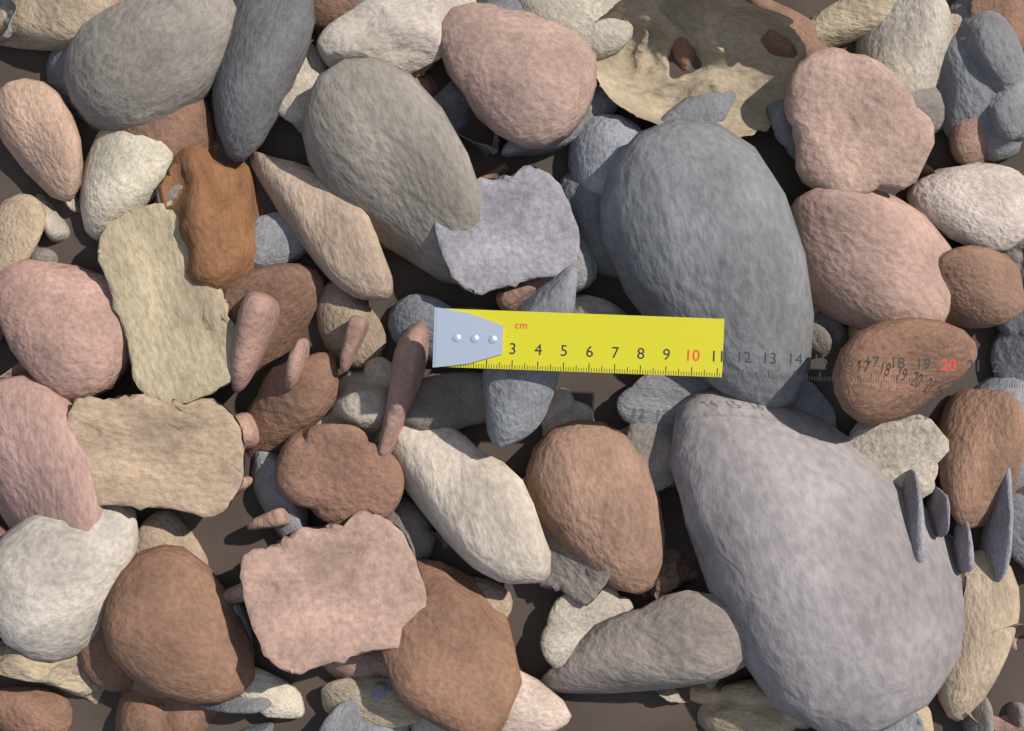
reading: 11.2 cm
